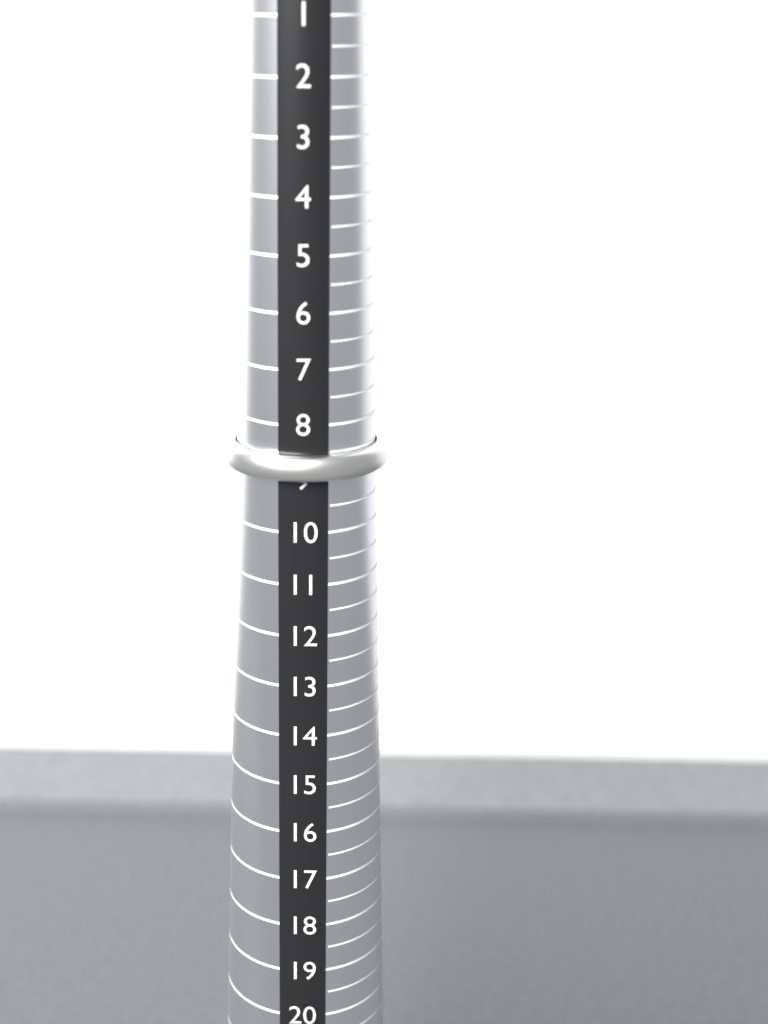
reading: 9.0 (no unit)
